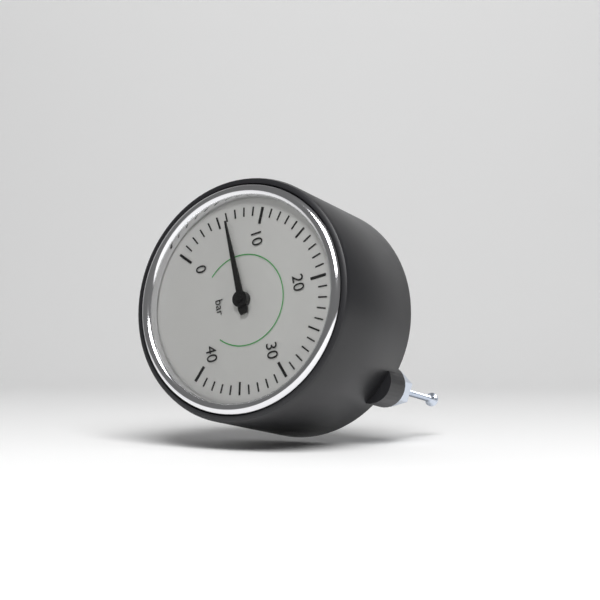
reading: 6 bar
